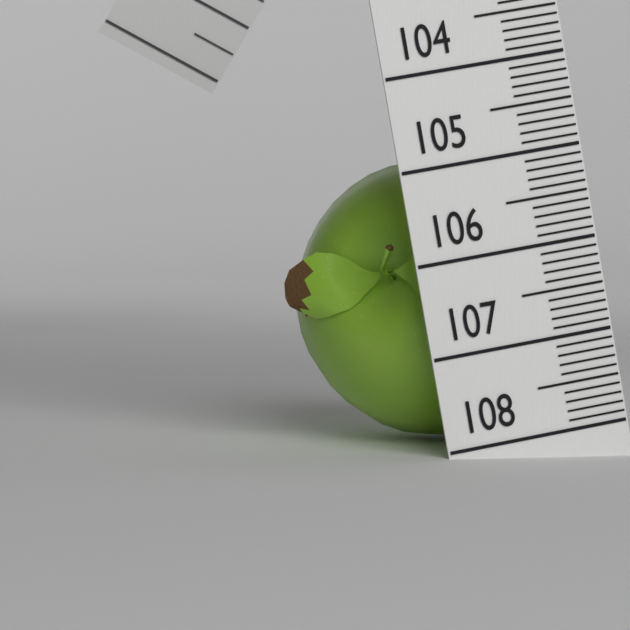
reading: 104.9 (no unit)
